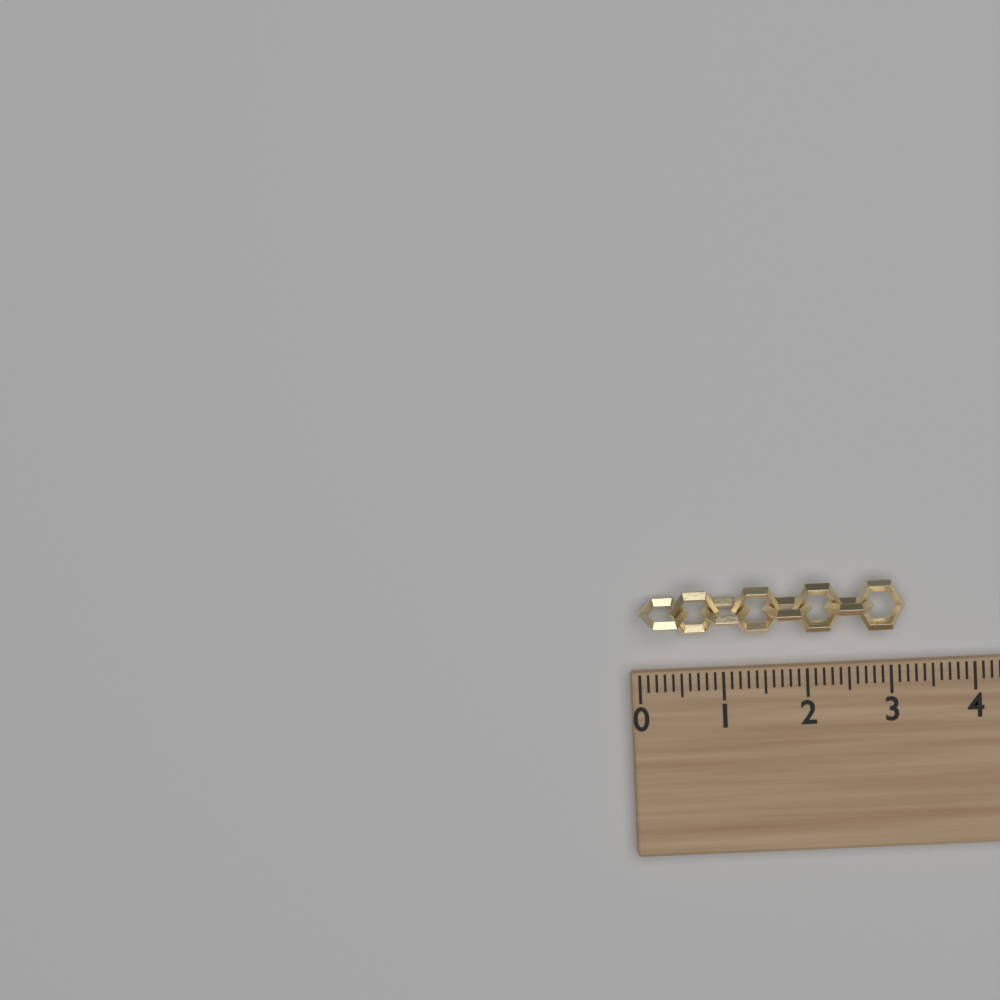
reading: 3.2 (no unit)
